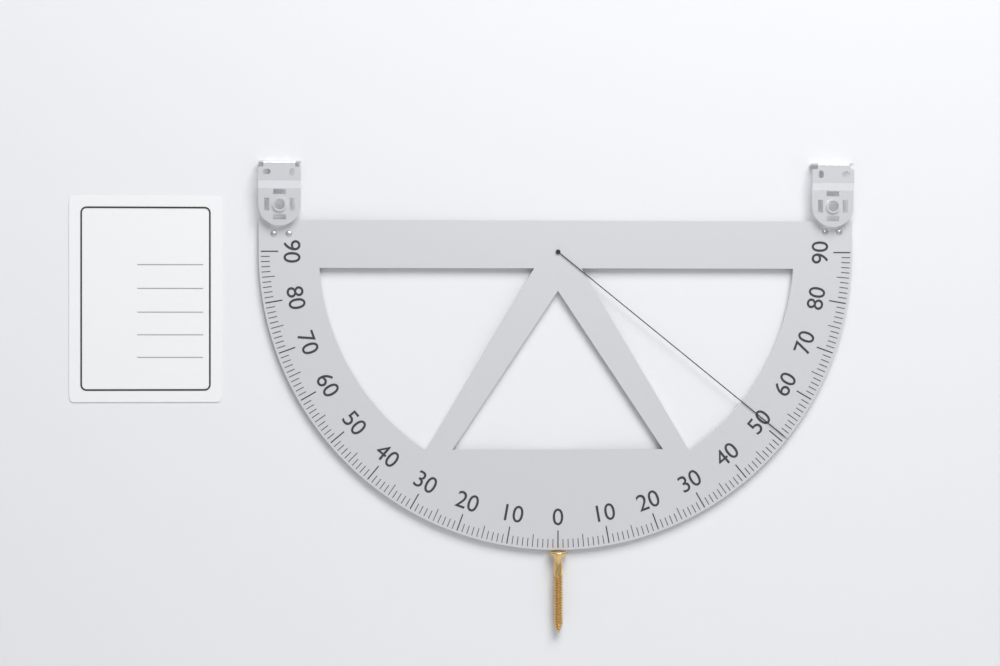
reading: 51 (no unit)
